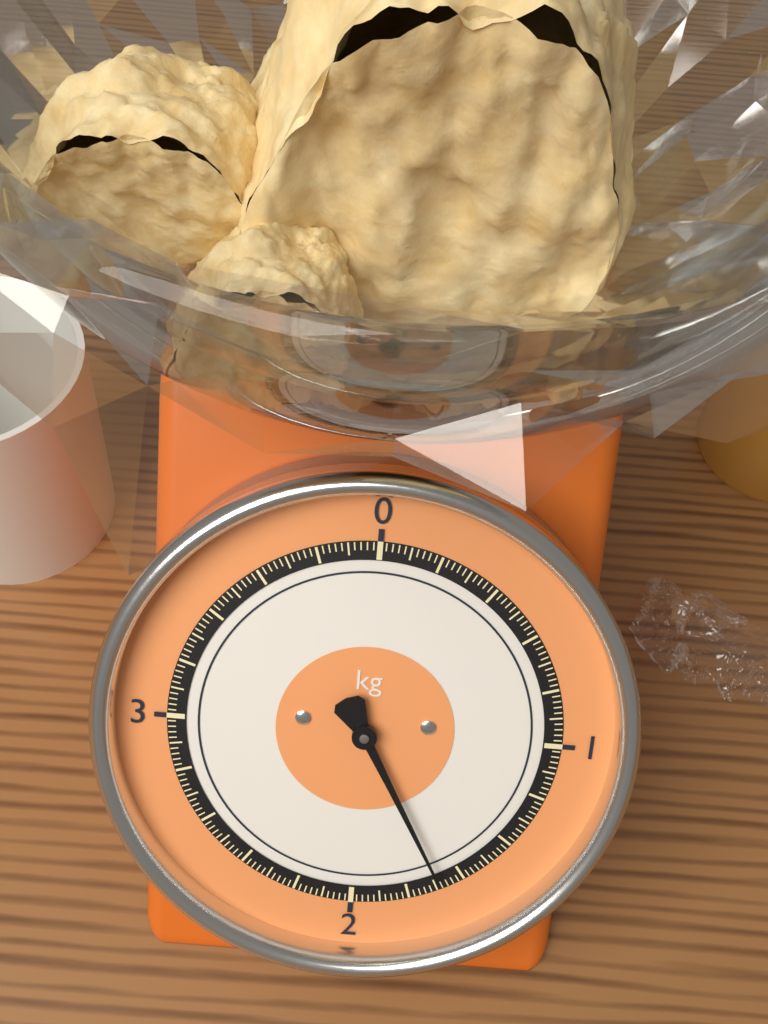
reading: 1.68 kg
